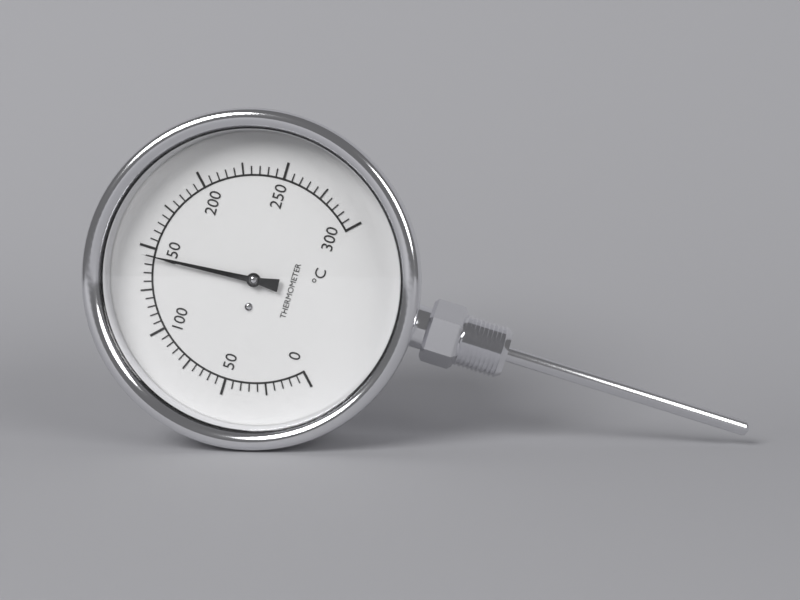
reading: 145 °C
